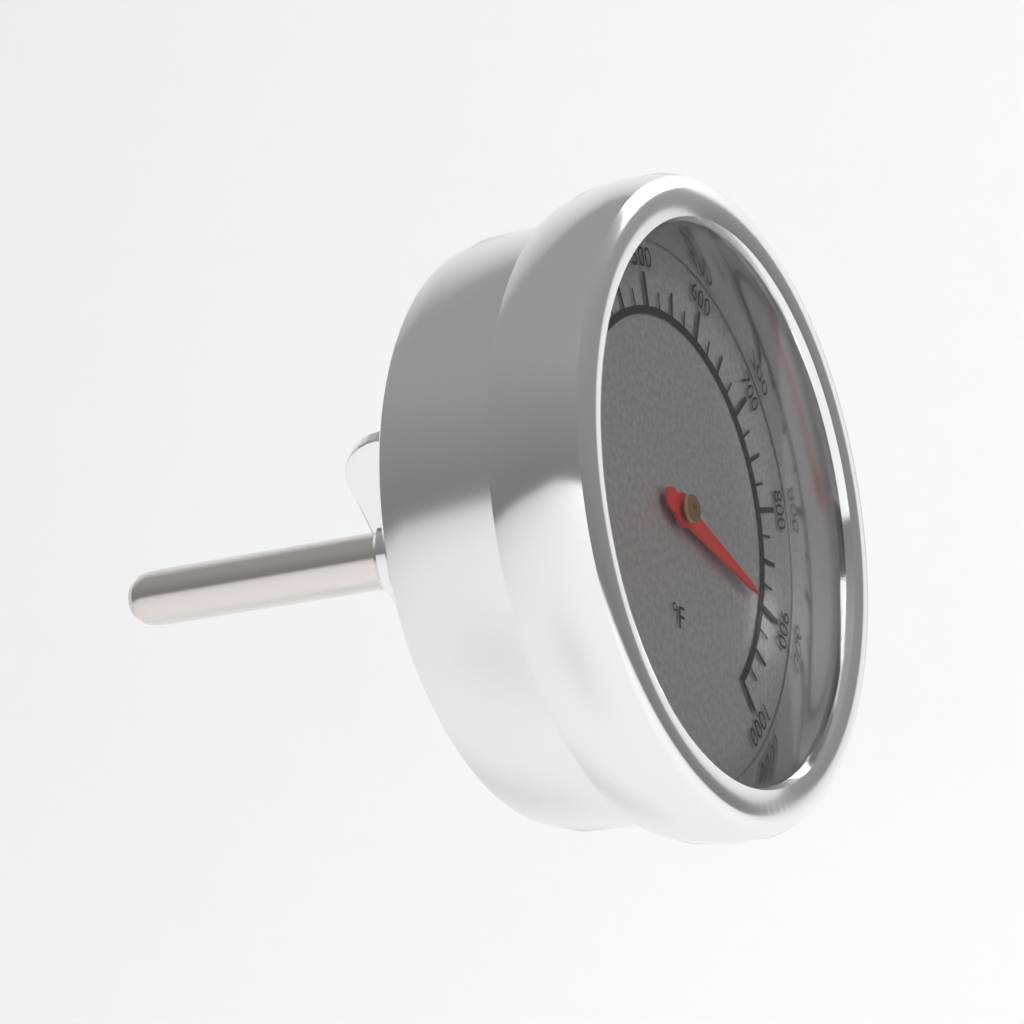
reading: 900 °F
